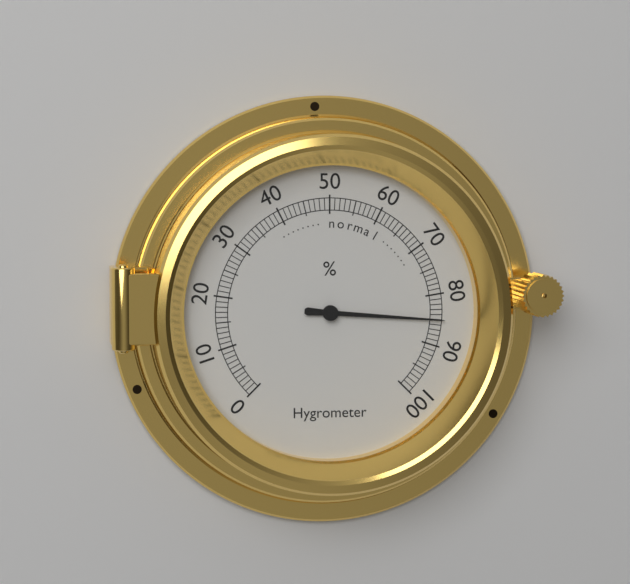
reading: 85 %
